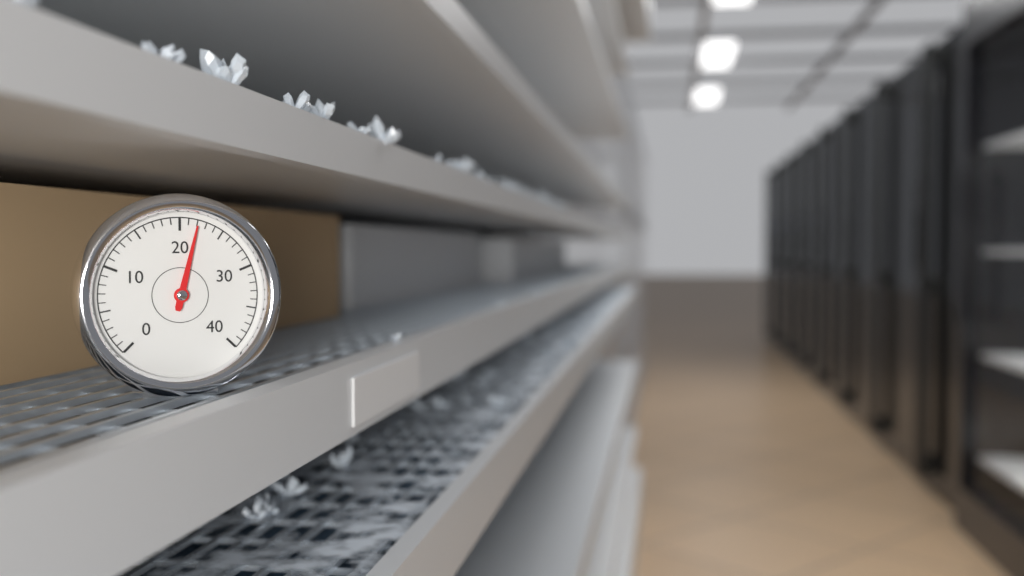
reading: 22 (no unit)
